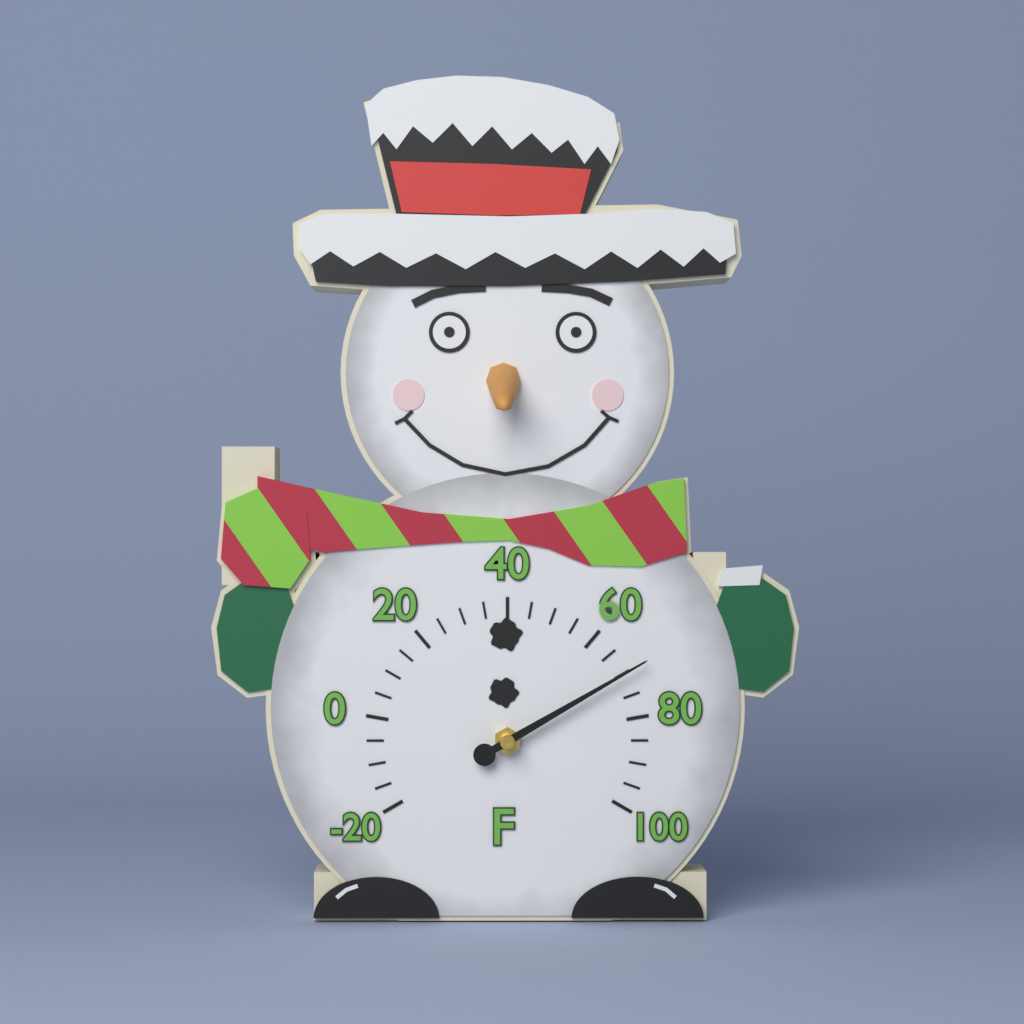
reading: 70 °F
